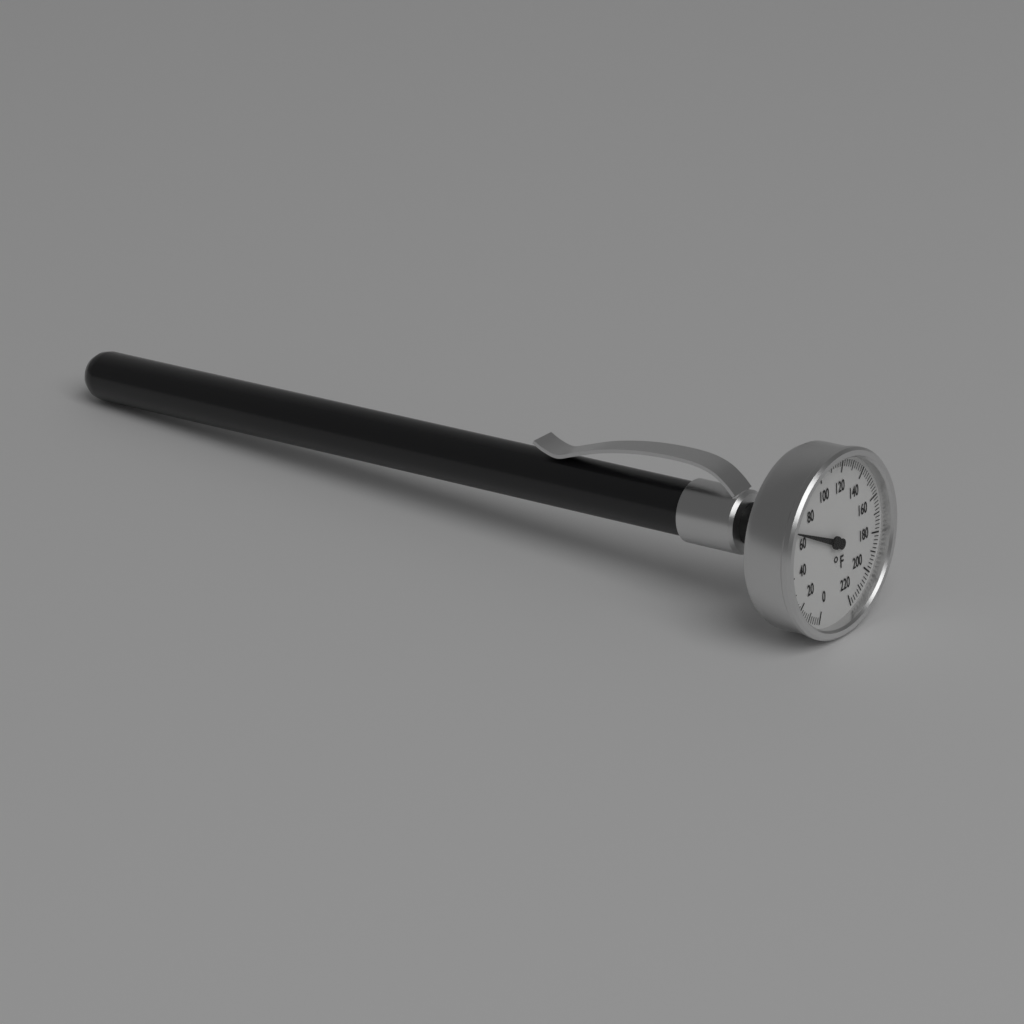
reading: 66 °F
